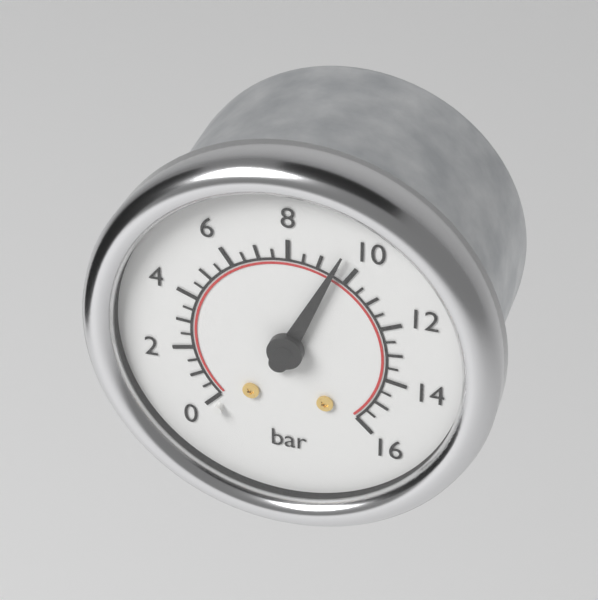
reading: 9.5 bar
